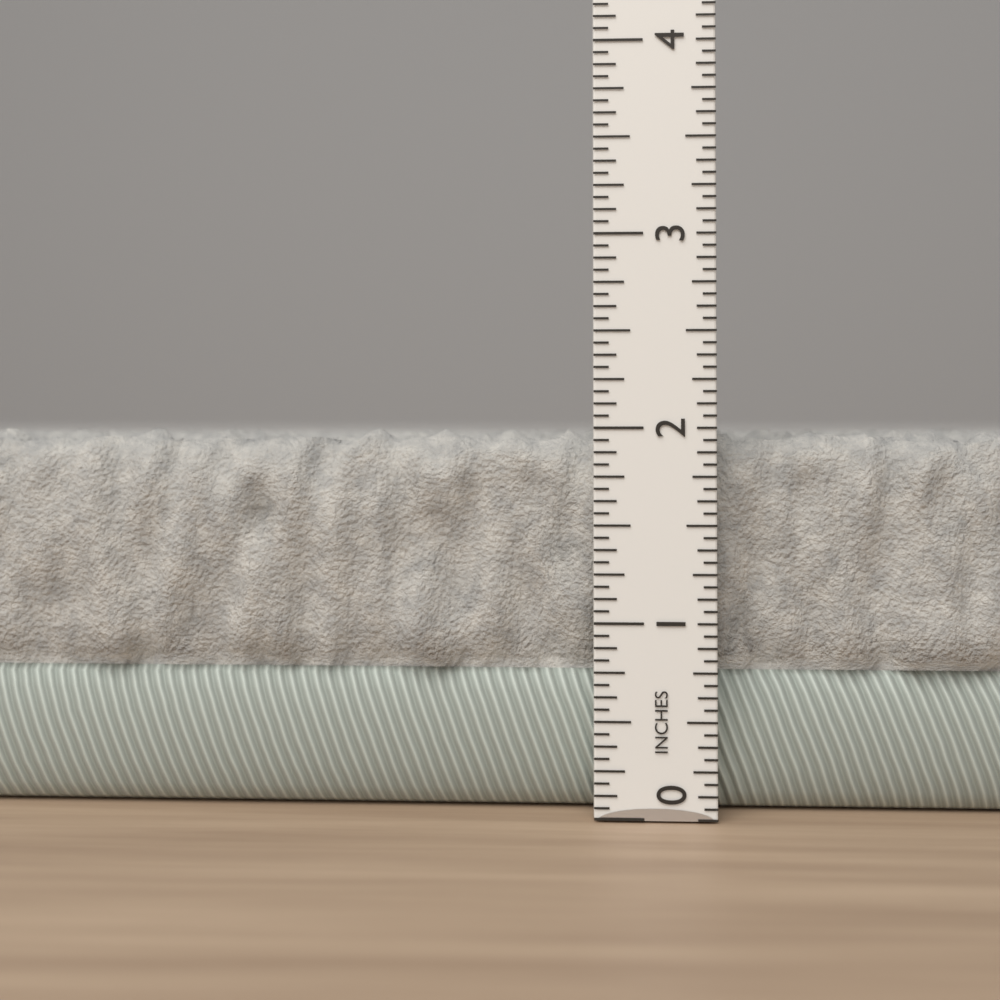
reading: 2.0000 in
